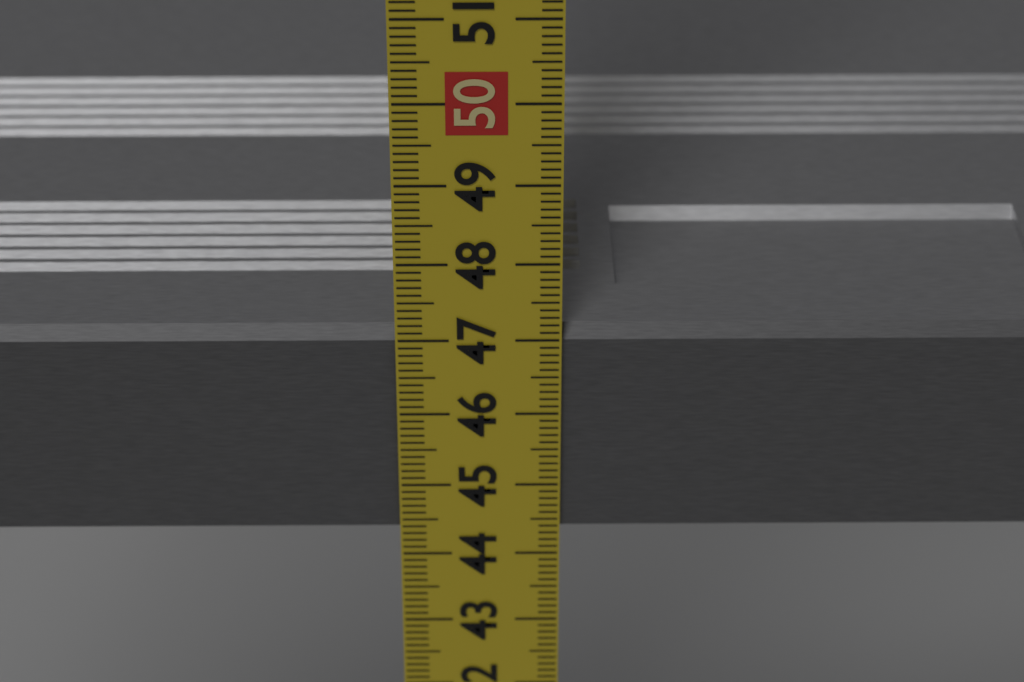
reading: 47.1 cm
